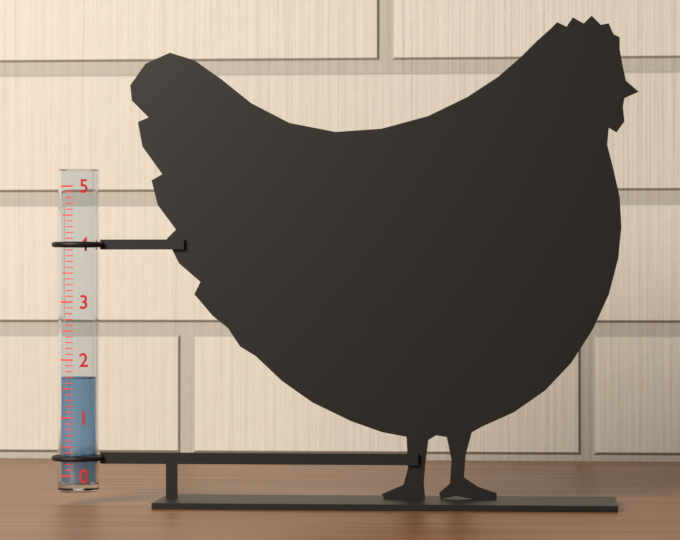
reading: 1.7 (no unit)
